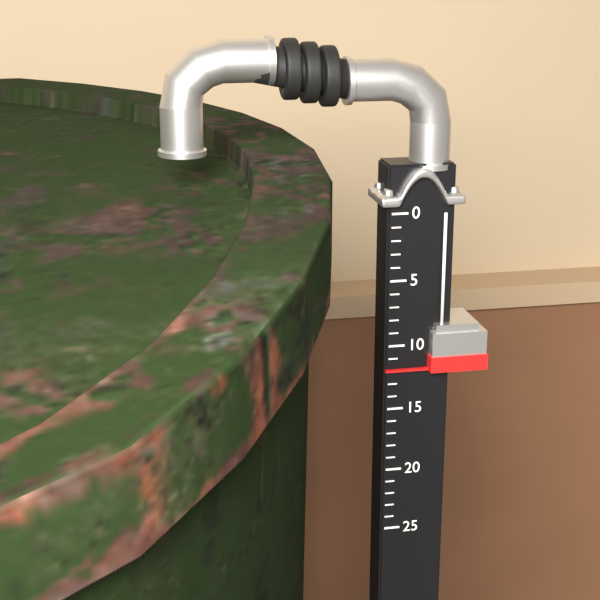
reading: 12 (no unit)
